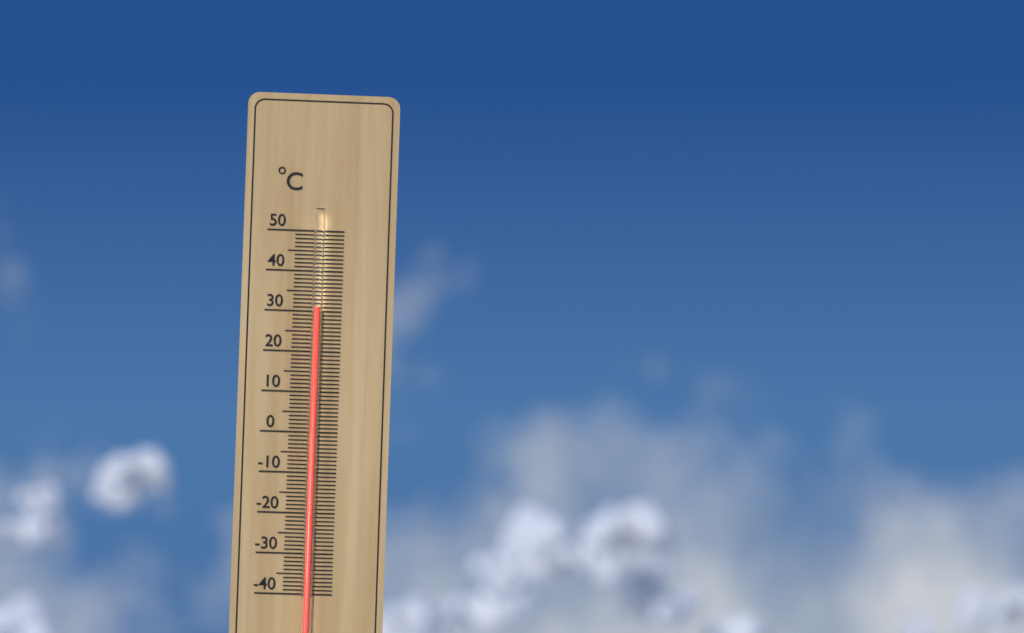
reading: 31 °C
